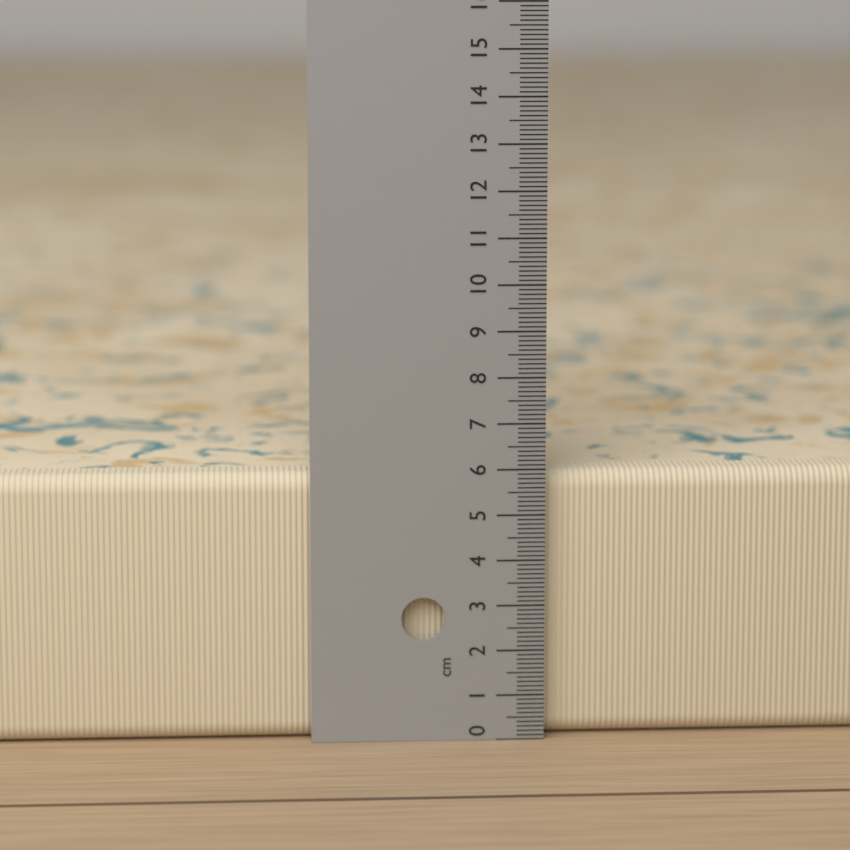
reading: 5.9 cm
